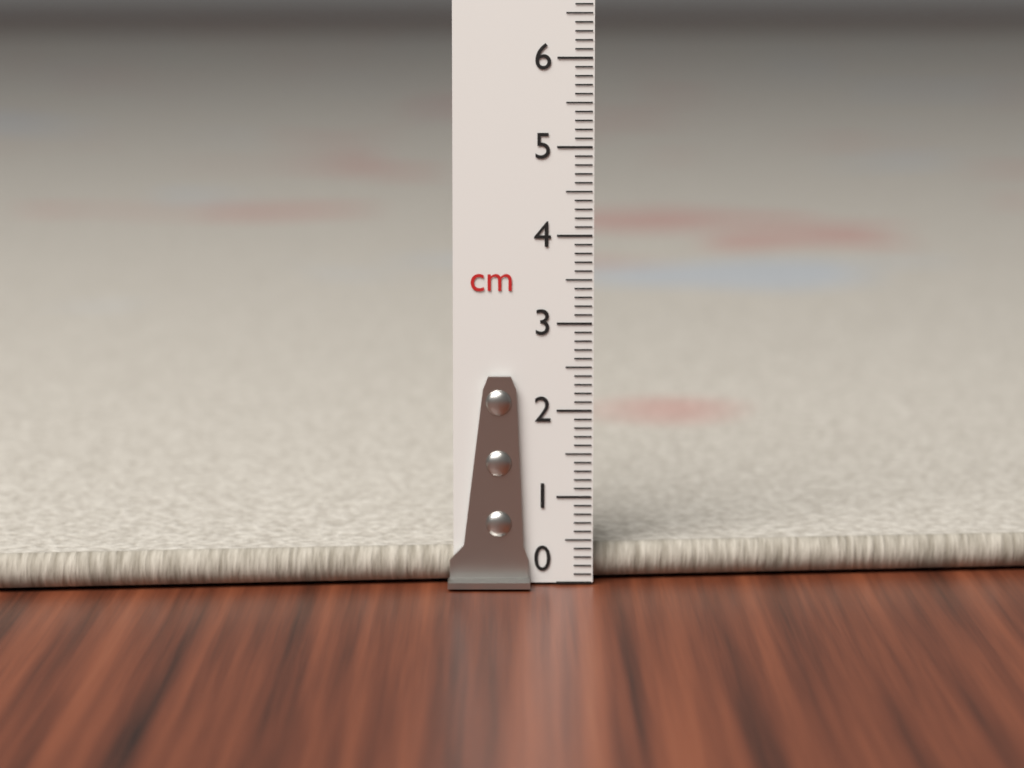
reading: 0.4 cm
